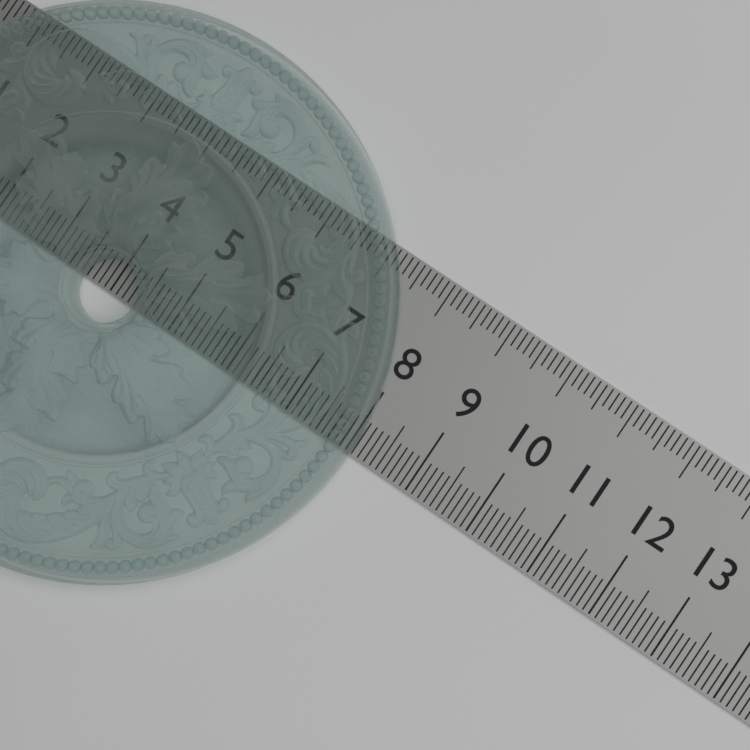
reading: 8.1 (no unit)
